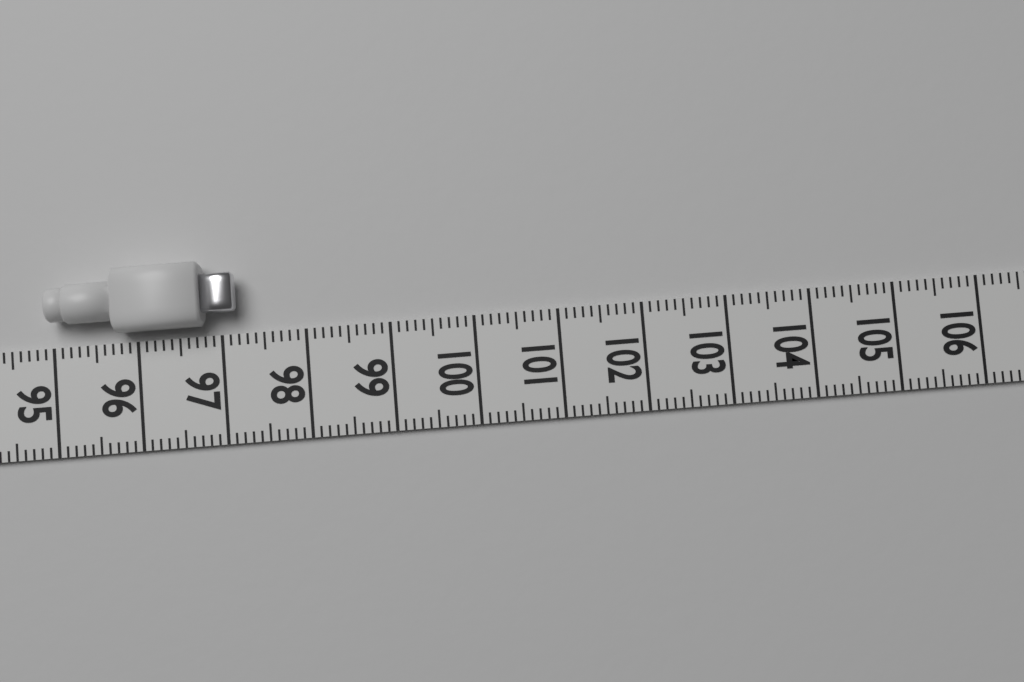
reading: 97.2 (no unit)
